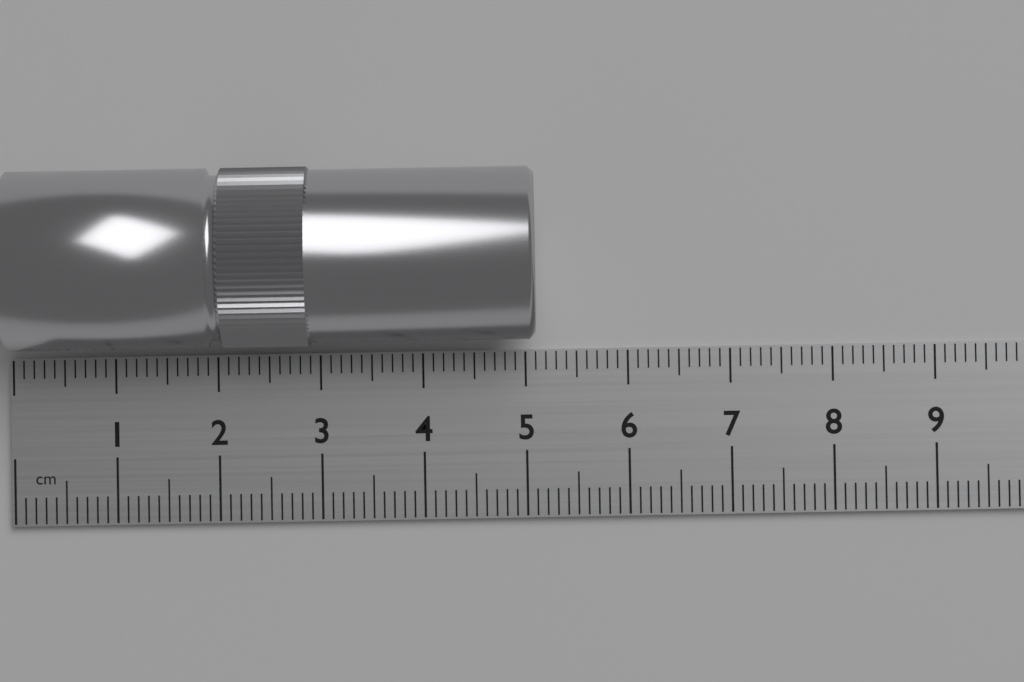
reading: 5.1 cm
